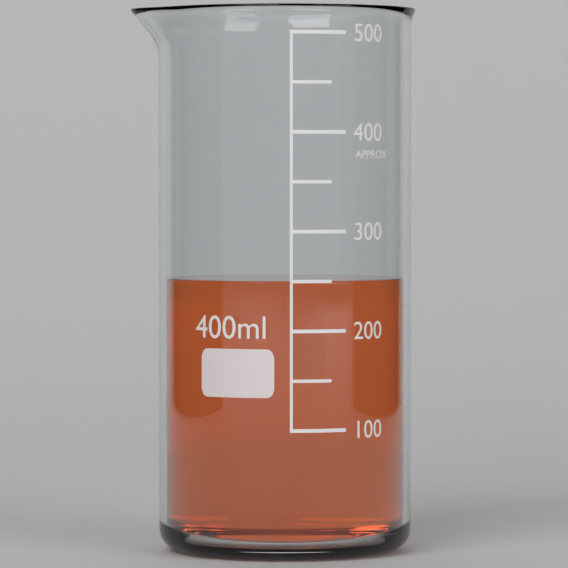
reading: 250 ml
